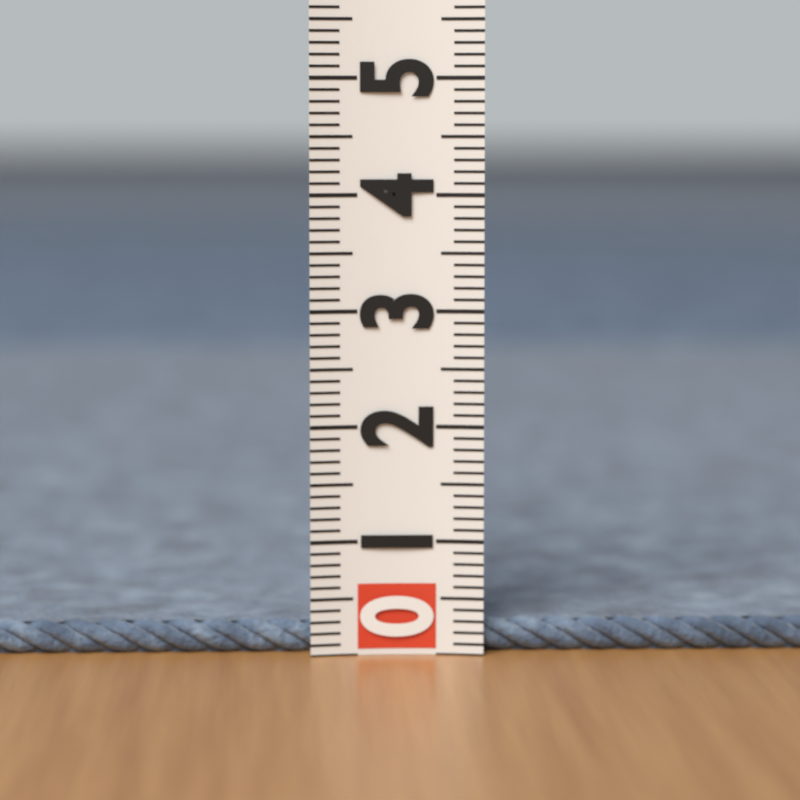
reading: 0.3 (no unit)
